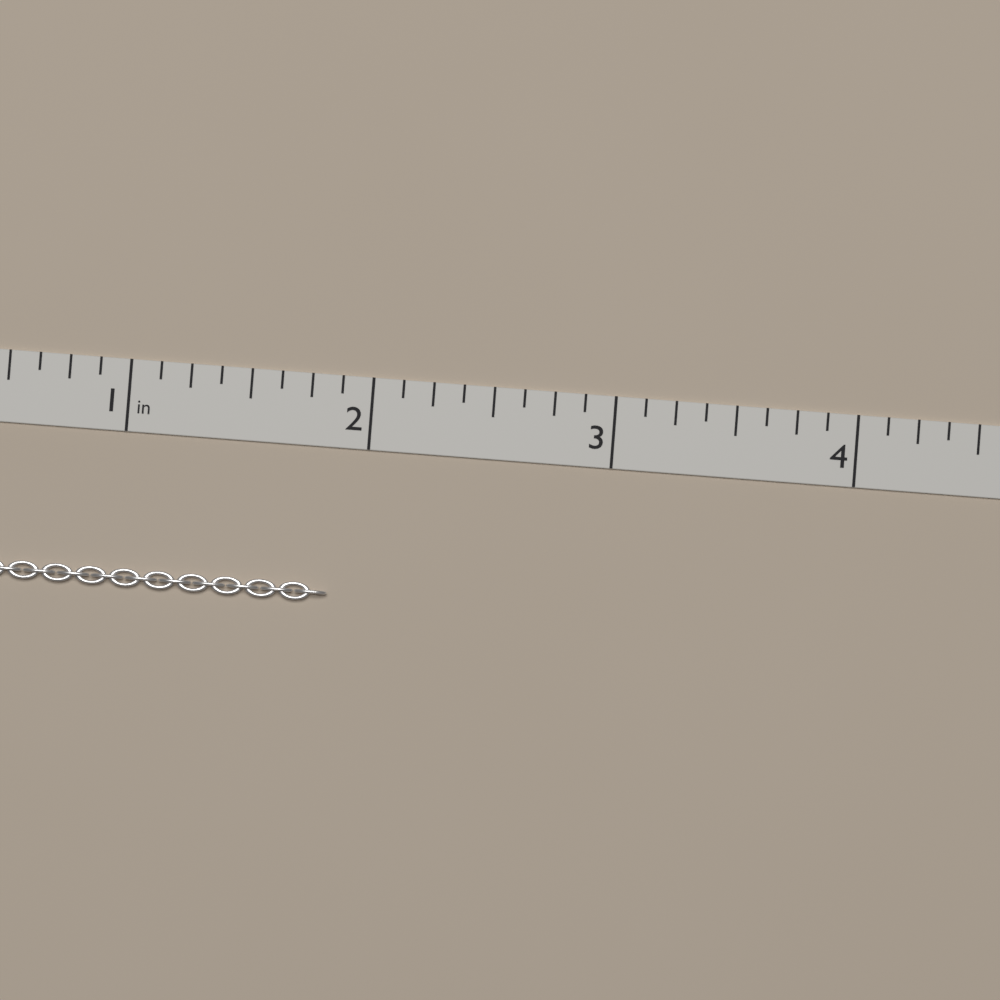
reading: 1.875 in
